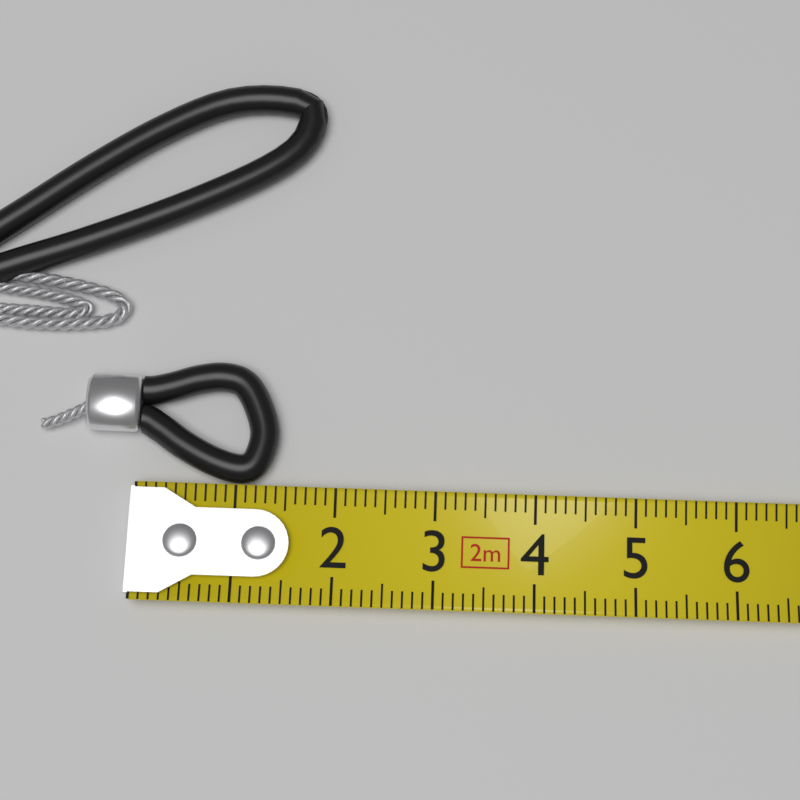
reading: 1.4 cm
